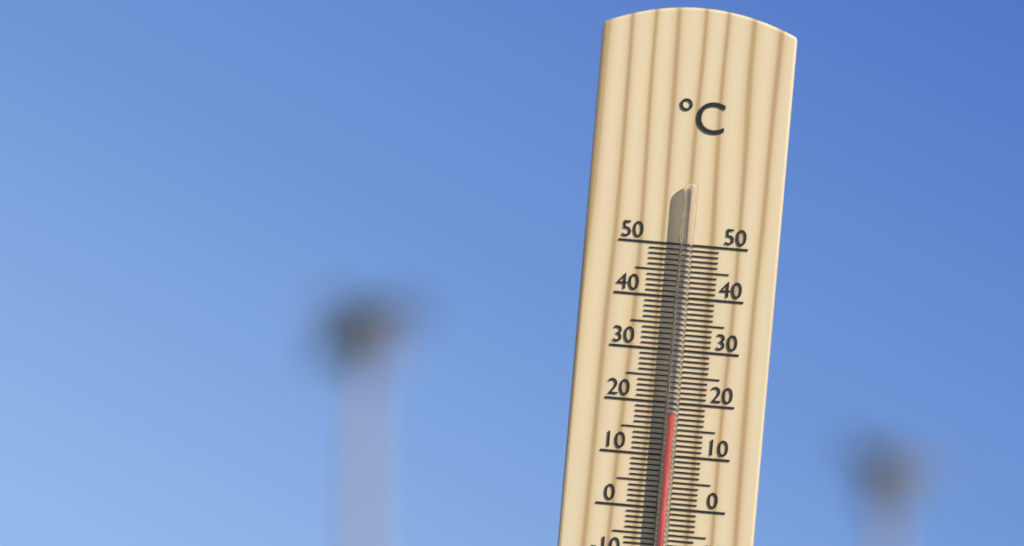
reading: 18 °C
